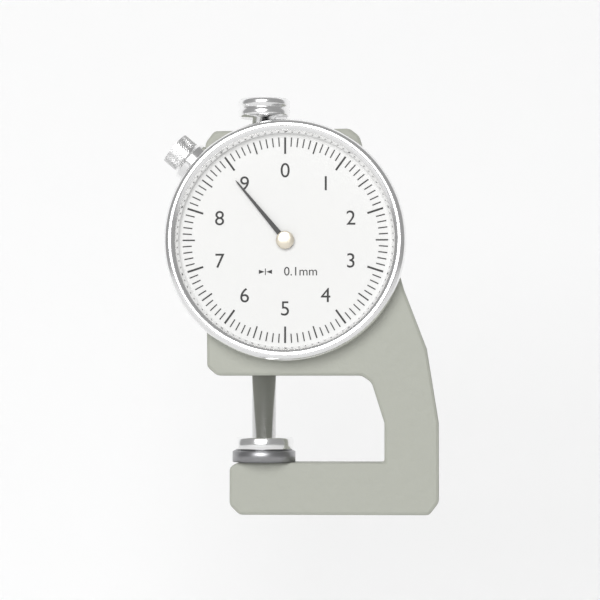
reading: 8.9 mm
